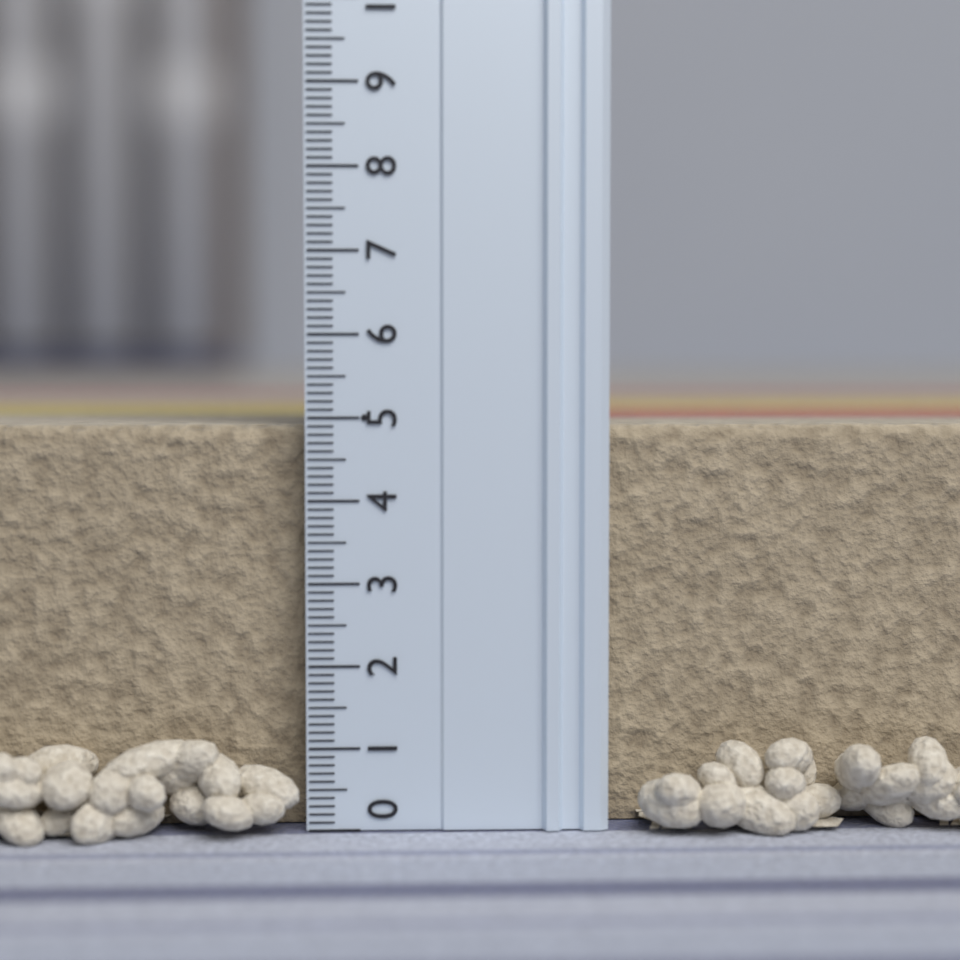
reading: 4.9 (no unit)
